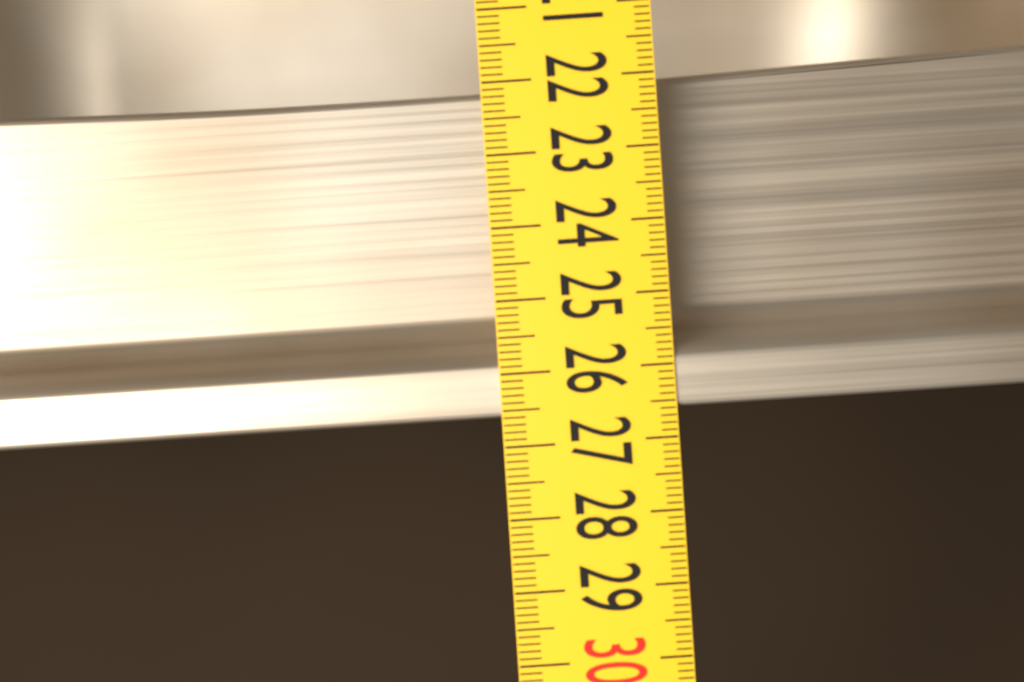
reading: 26.6 (no unit)
